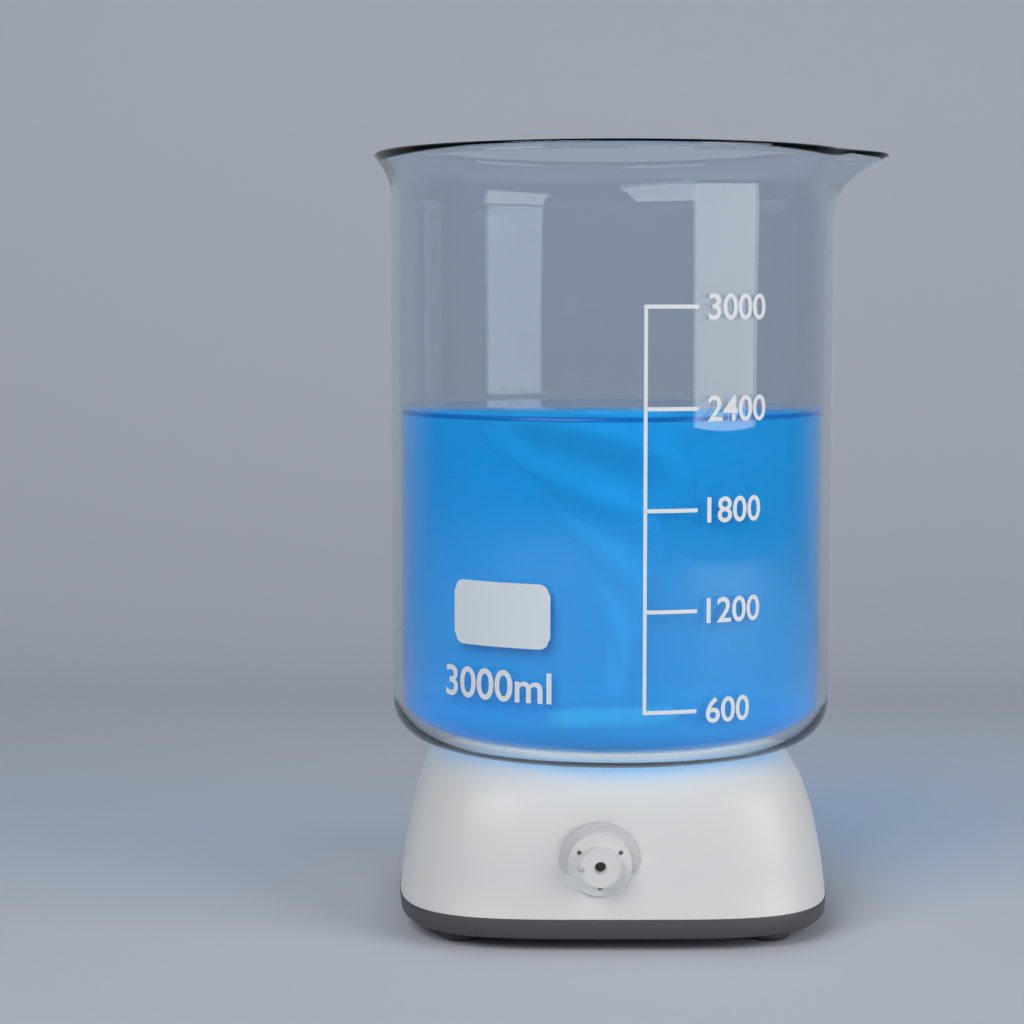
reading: 2350 ml
